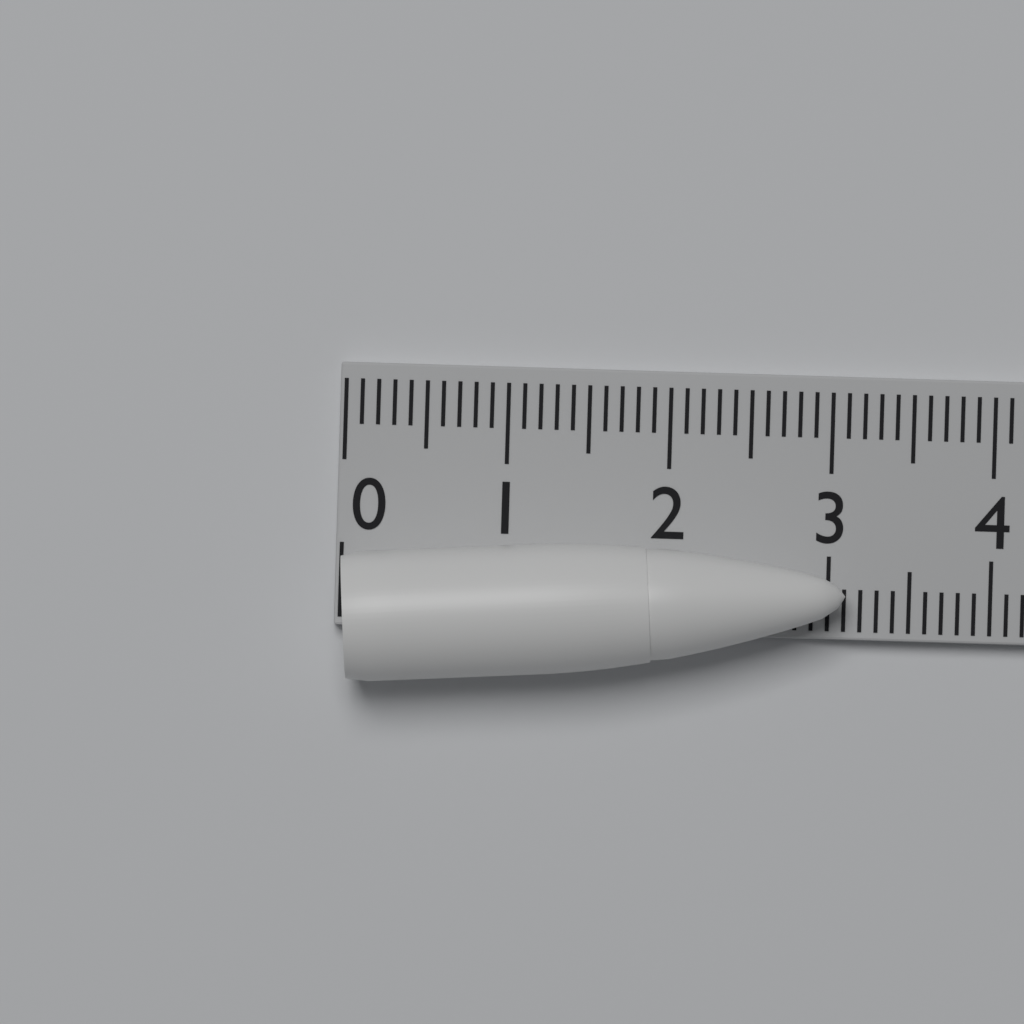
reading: 3.1 (no unit)
